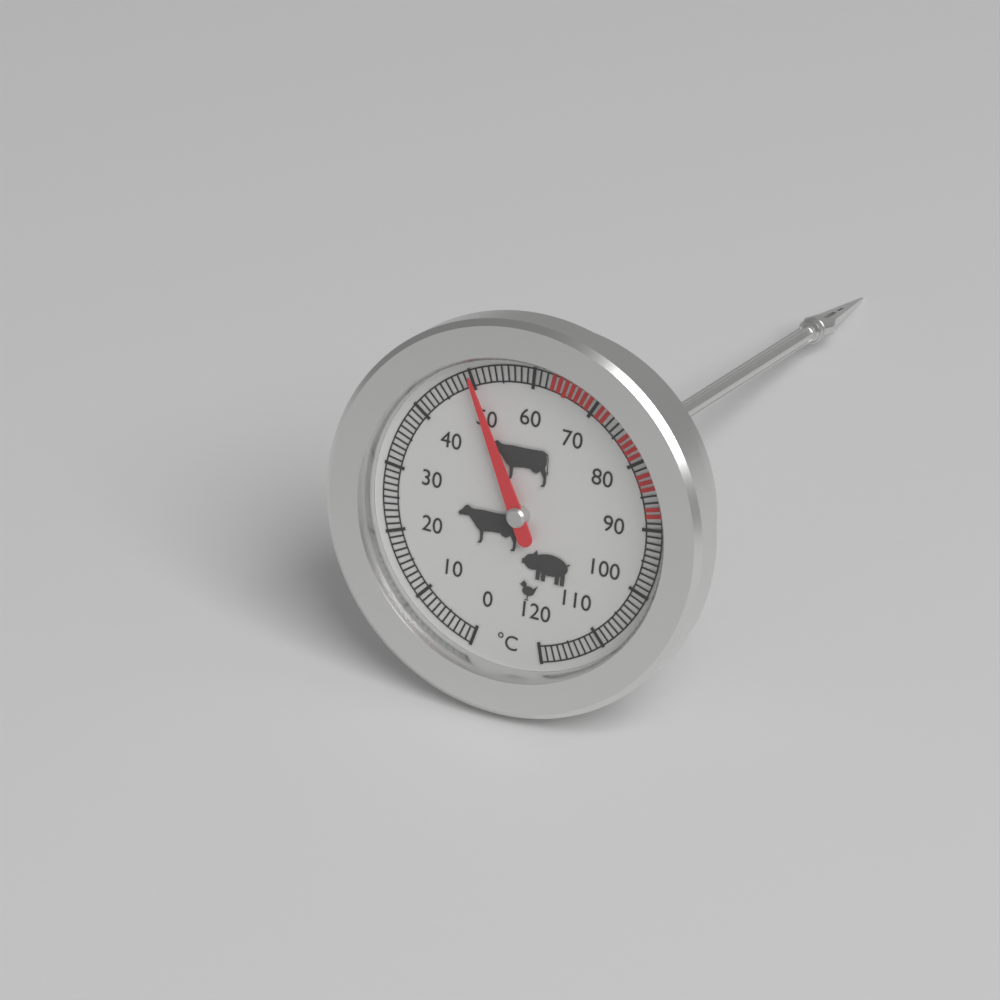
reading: 50 °C
